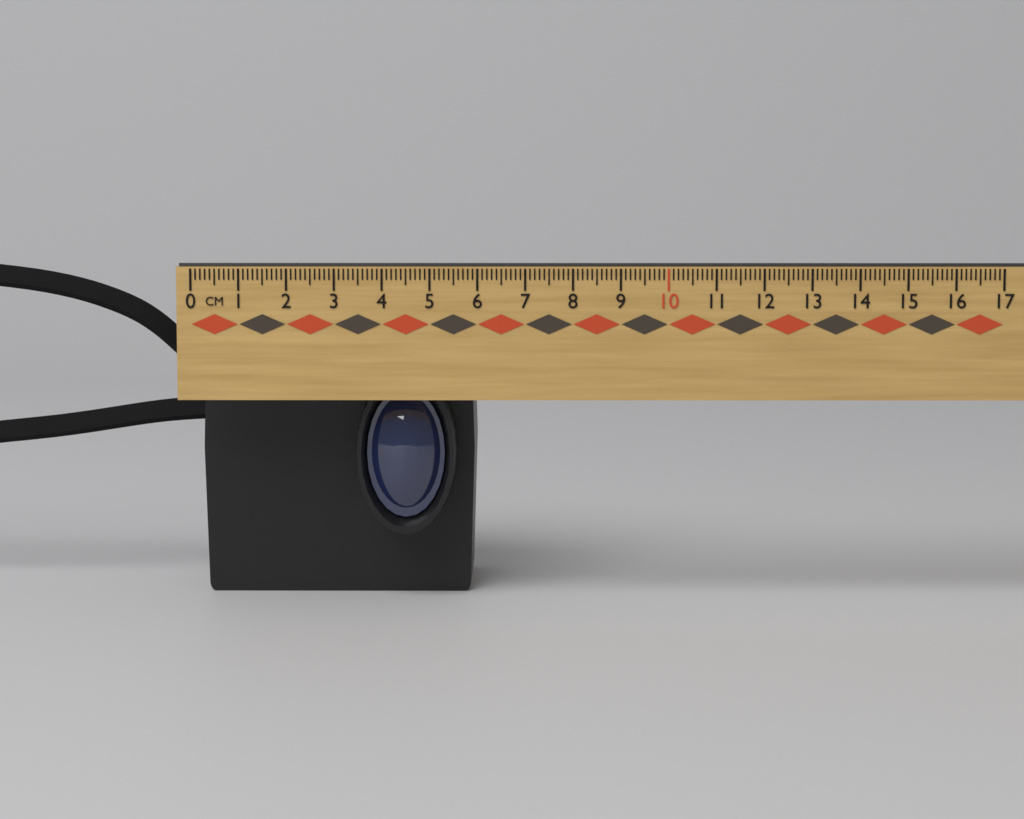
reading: 5.9 cm
